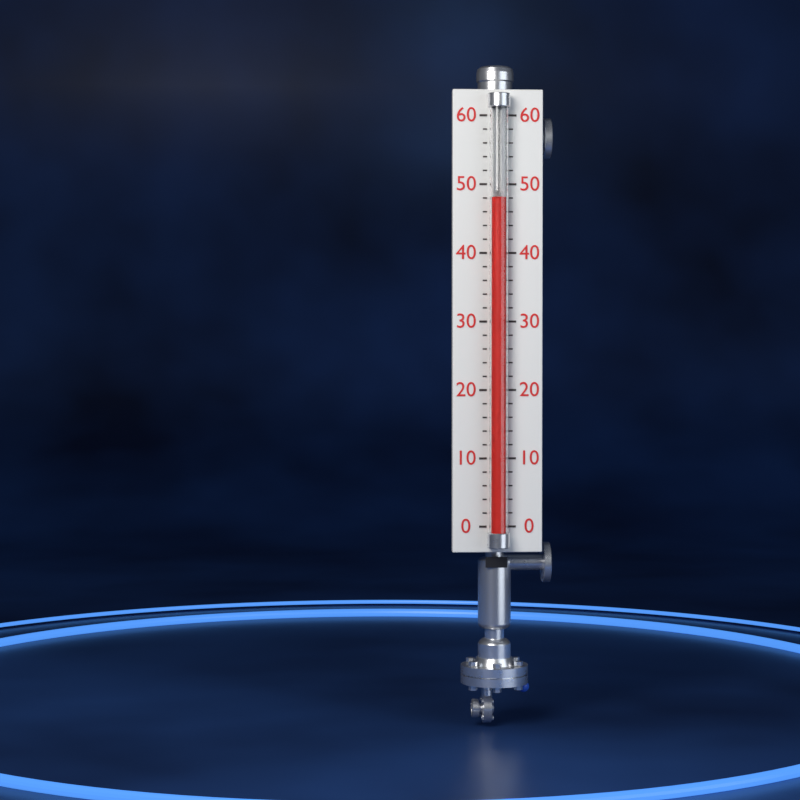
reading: 48 (no unit)
